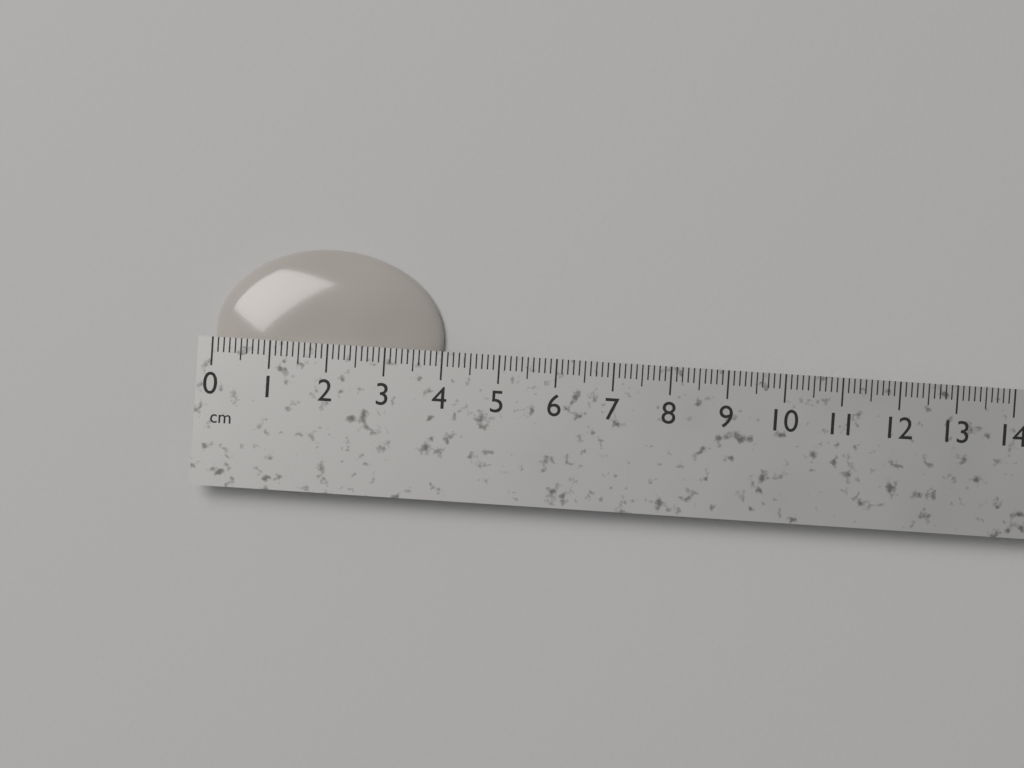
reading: 4.0 cm
